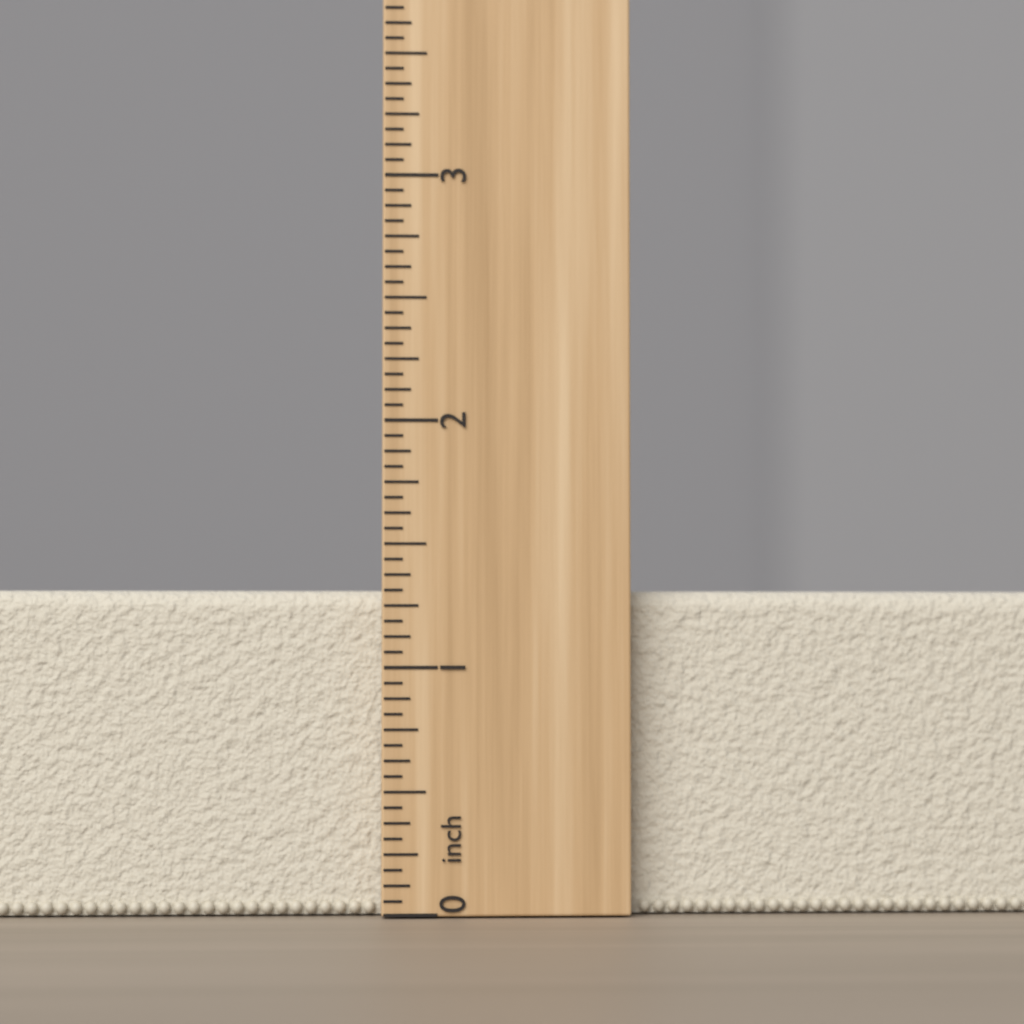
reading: 1.3125 inch
